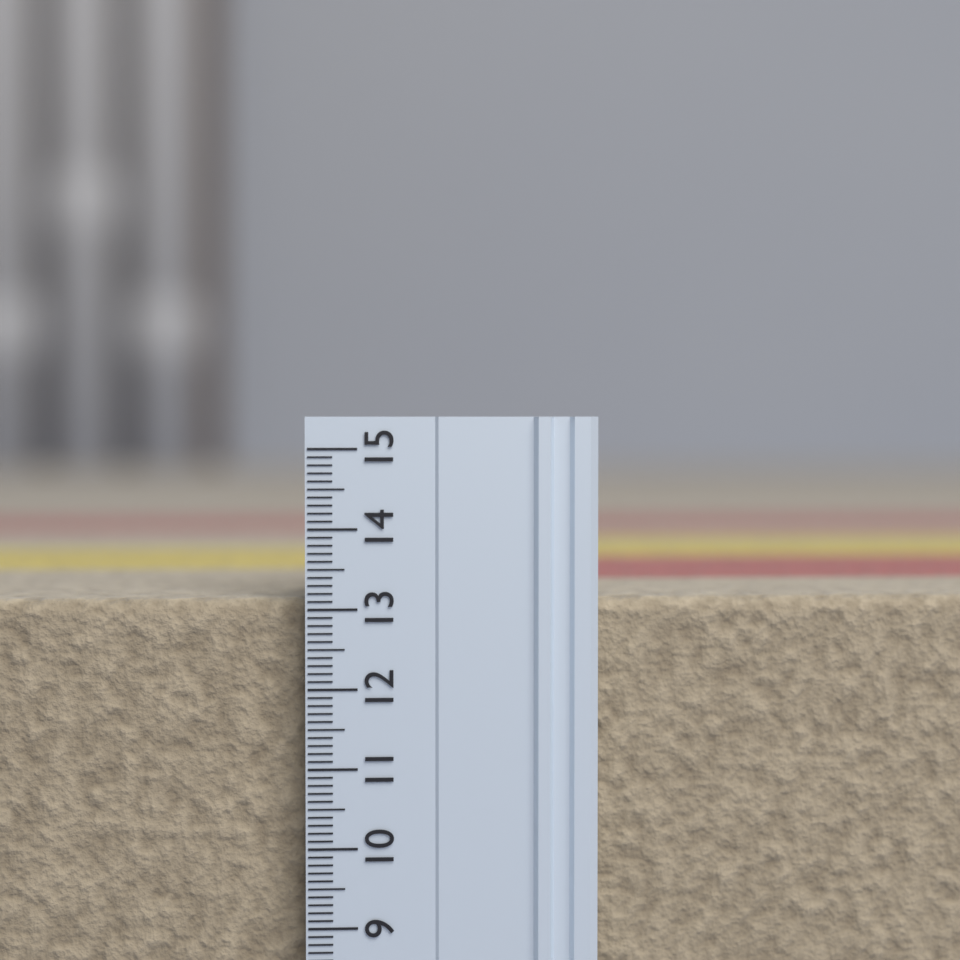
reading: 13.1 (no unit)
